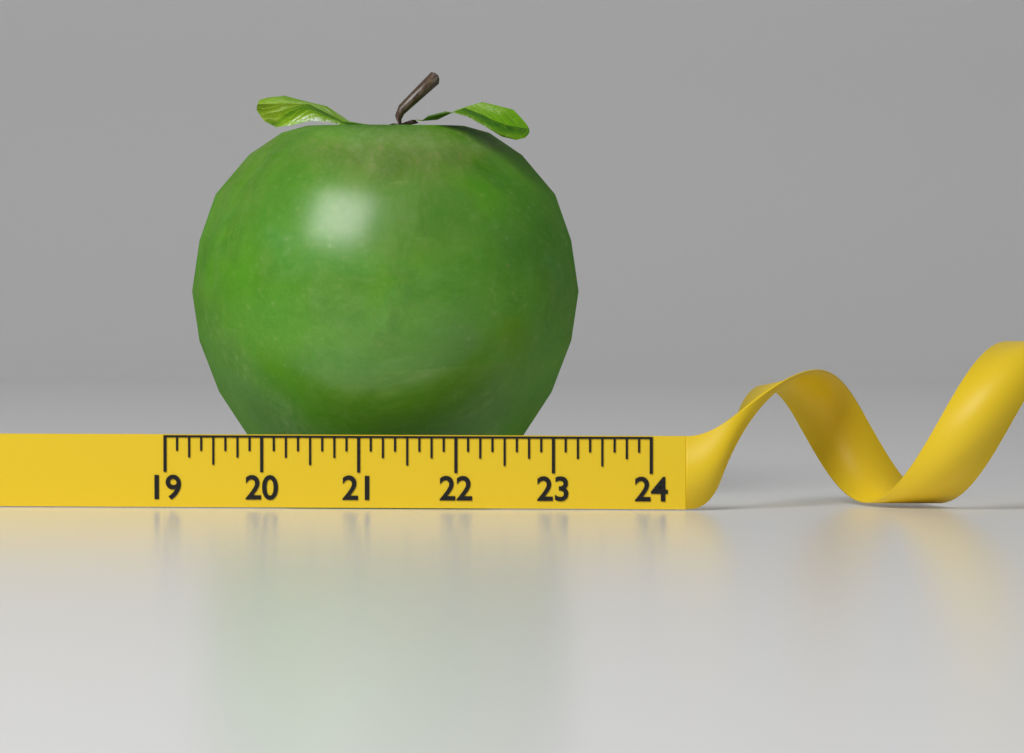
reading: 23.125 (no unit)
